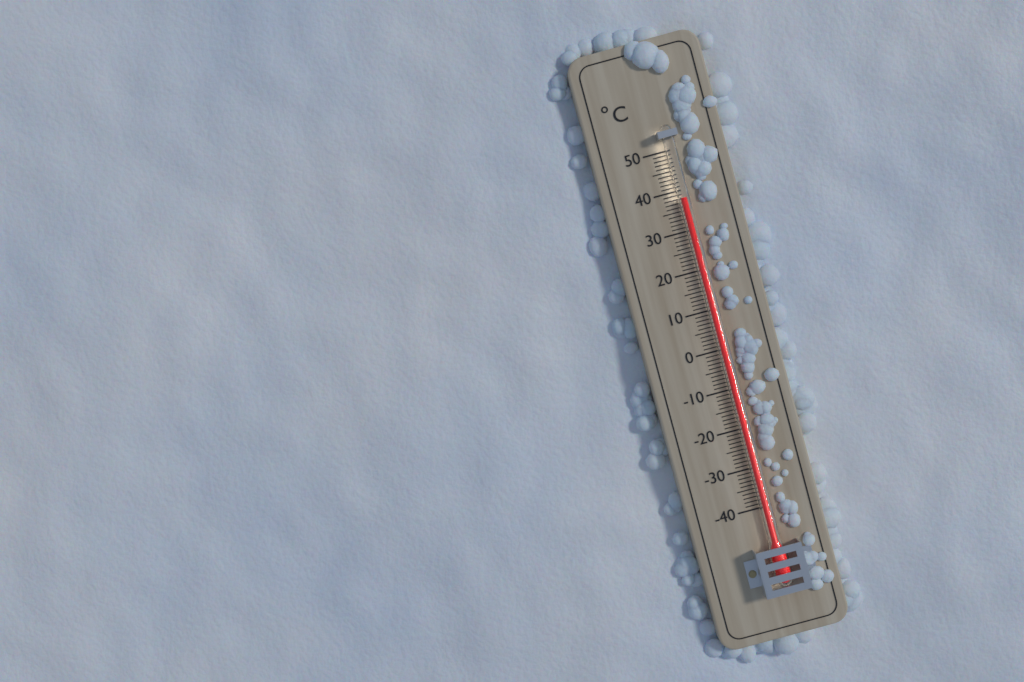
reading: 38 °C
